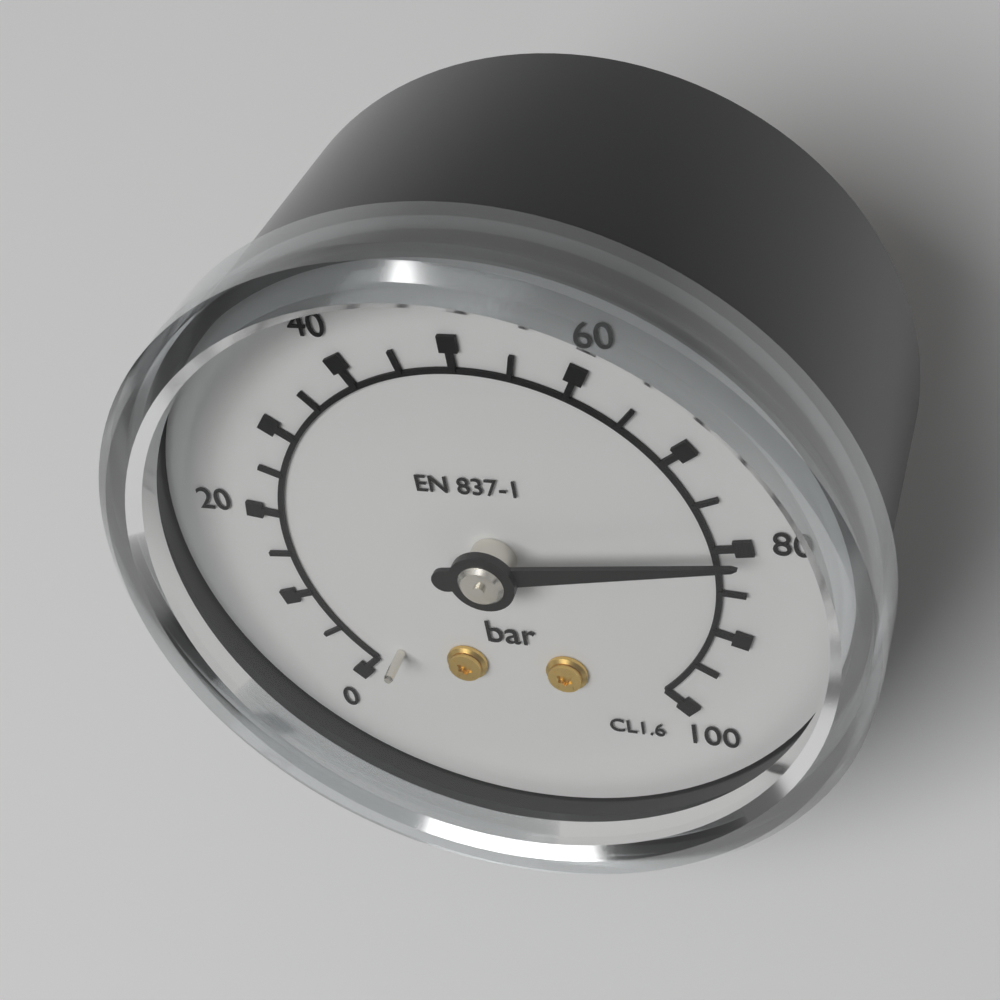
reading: 80 bar
